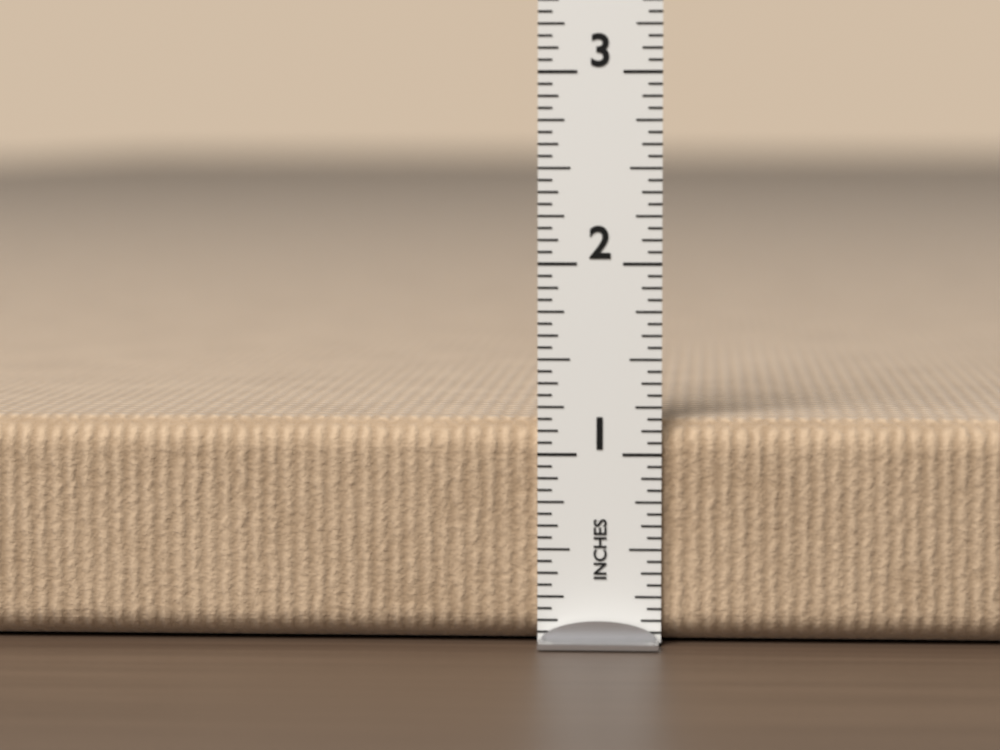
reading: 1.1875 in
